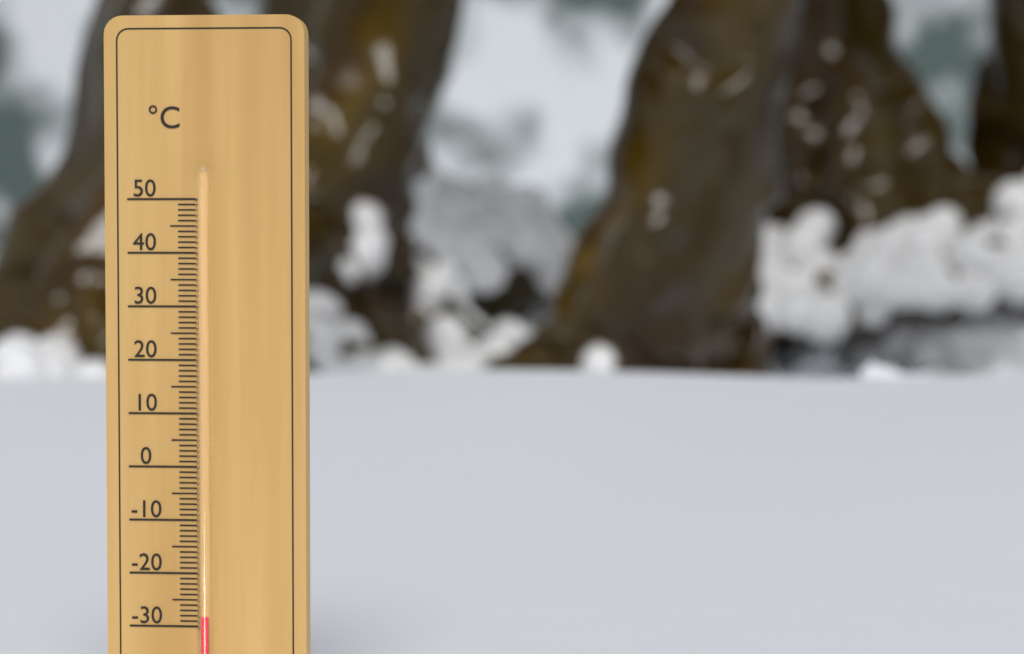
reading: -28 °C
